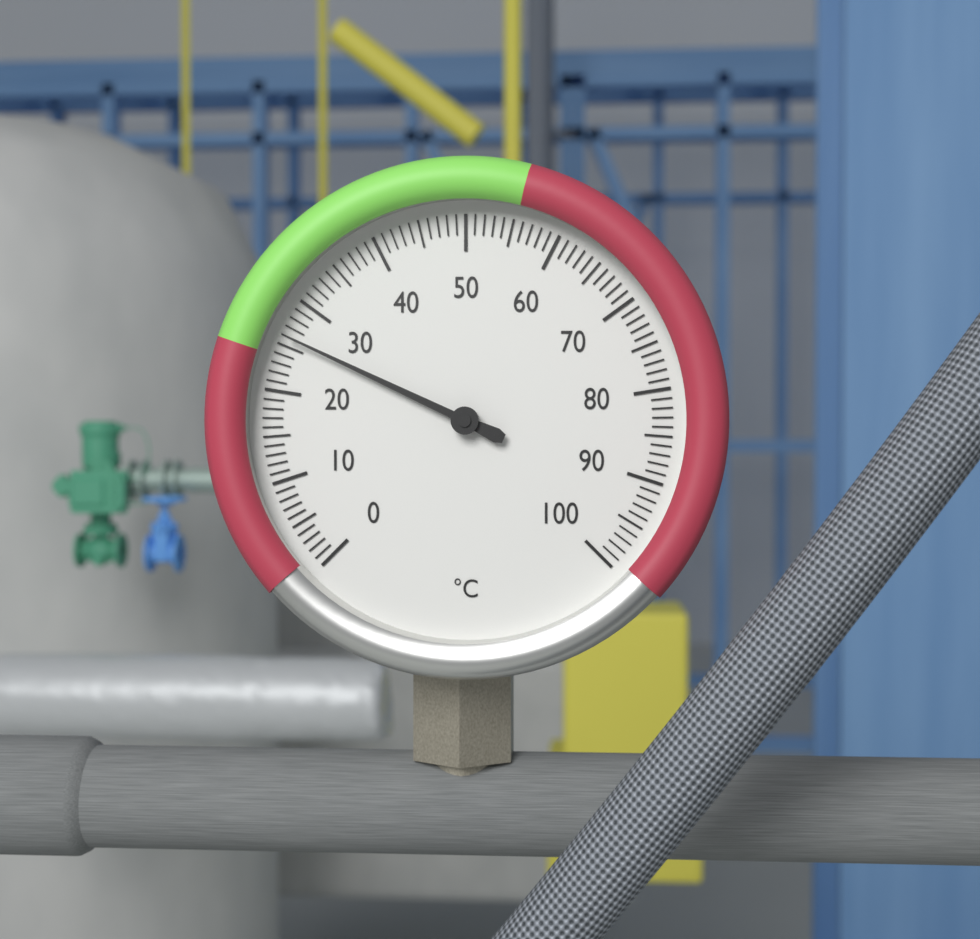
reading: 26 °C
